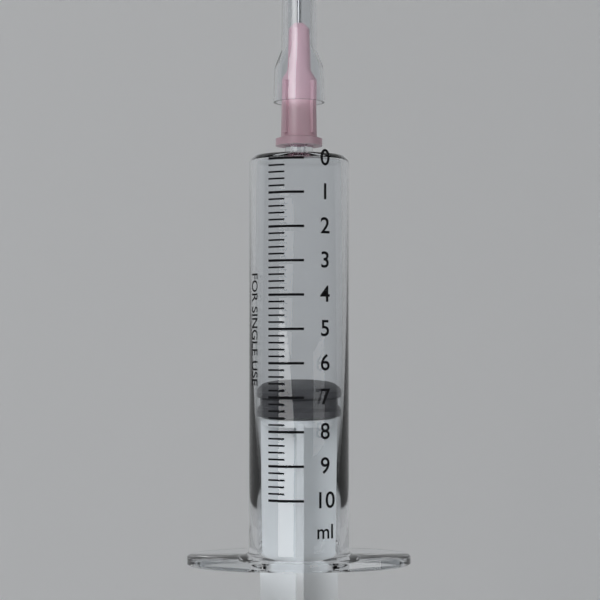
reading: 6.8 ml
